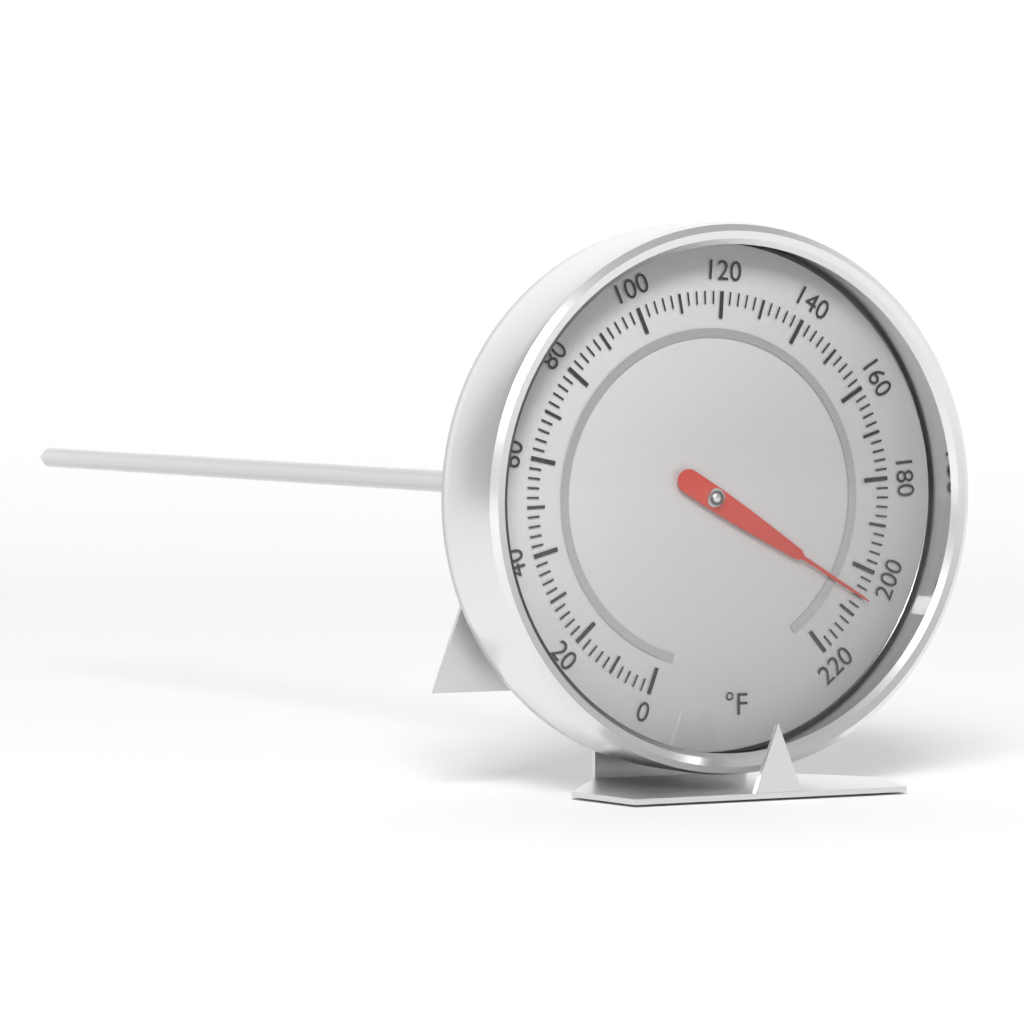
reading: 206 °F
